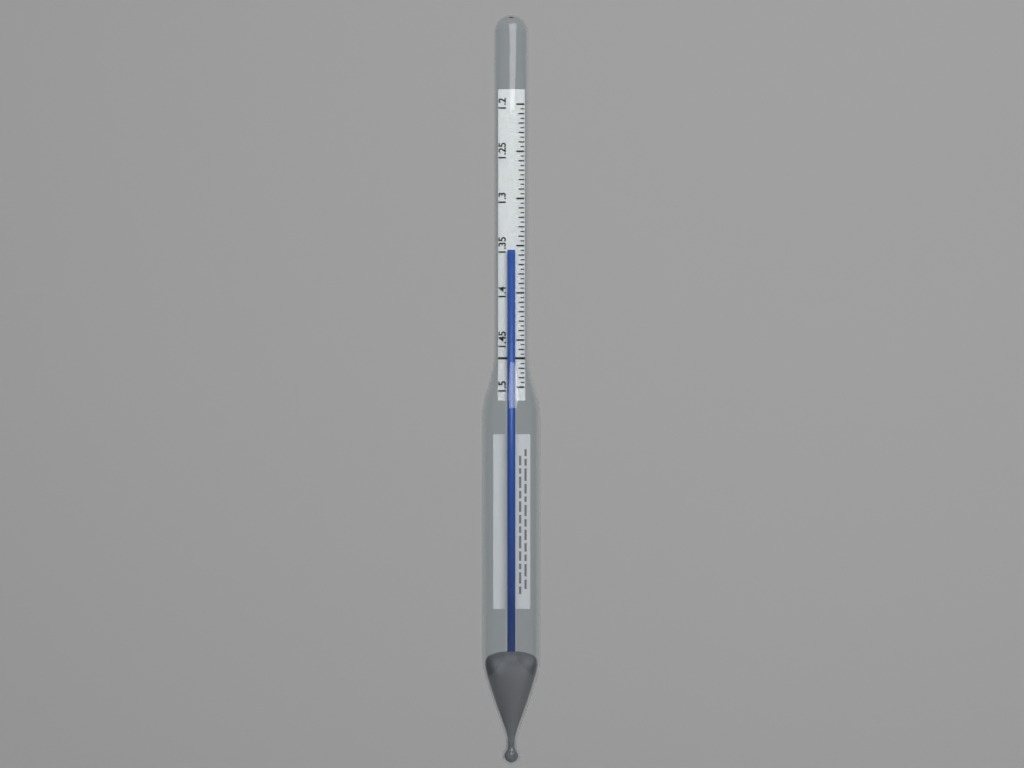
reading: 1.355 (no unit)
